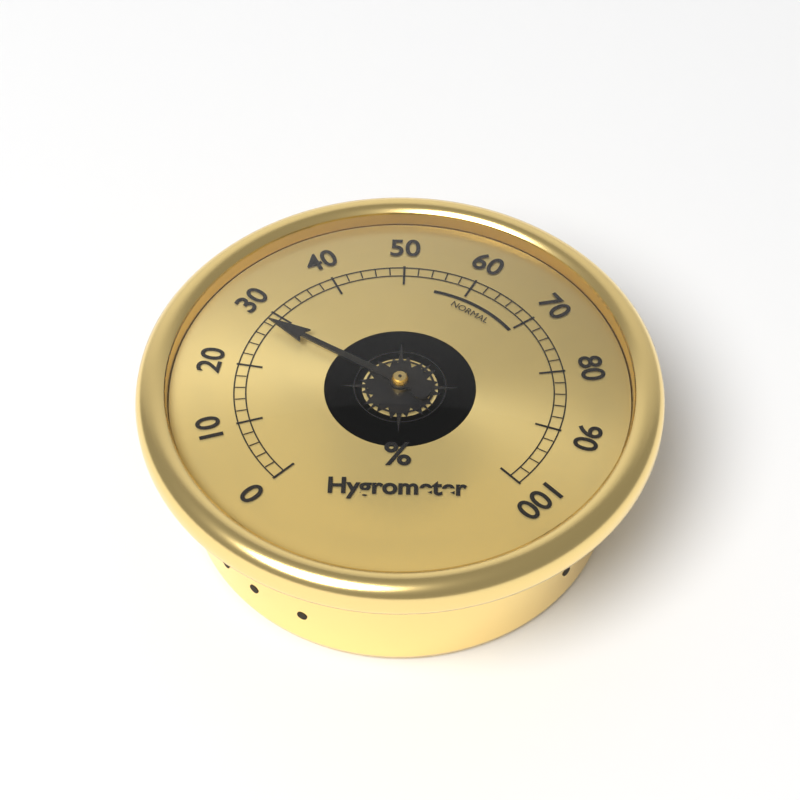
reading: 28 %
